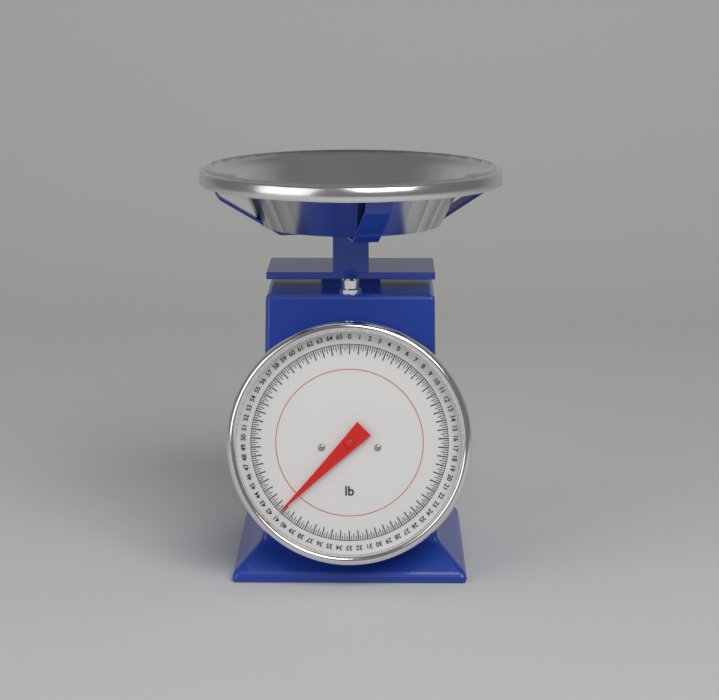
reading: 41.25 lb
